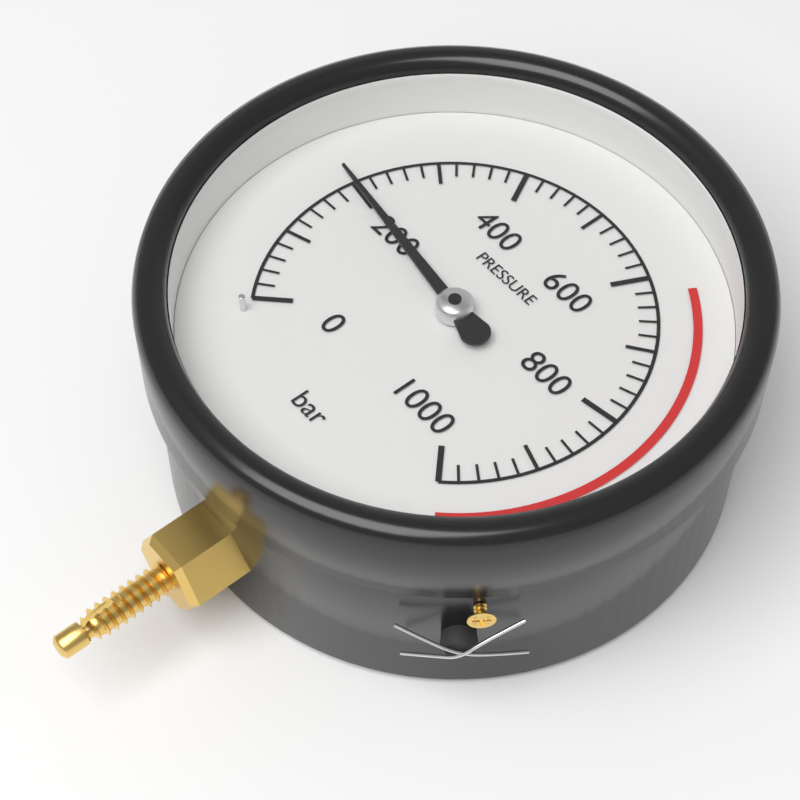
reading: 200 bar
